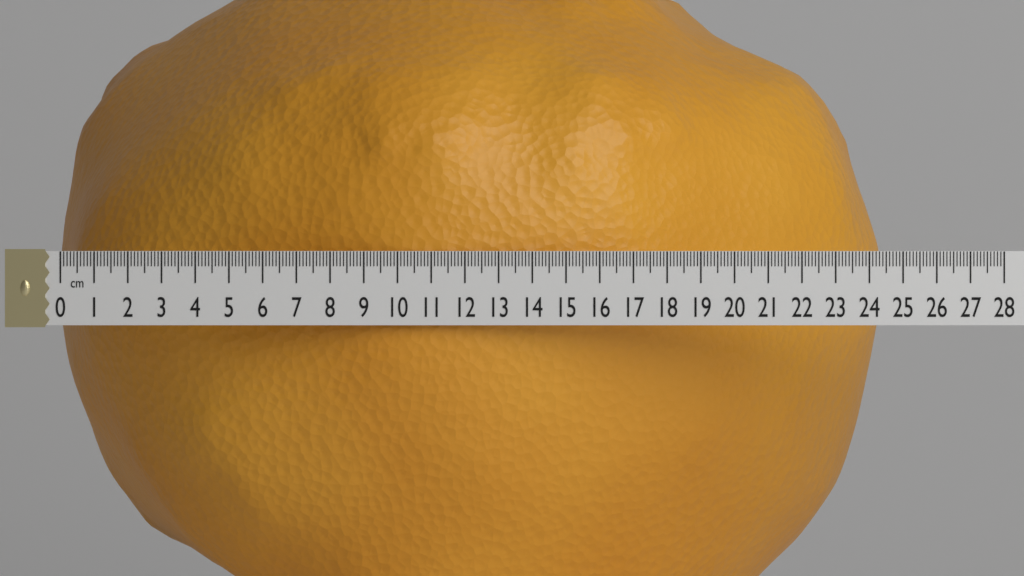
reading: 24.5 cm
